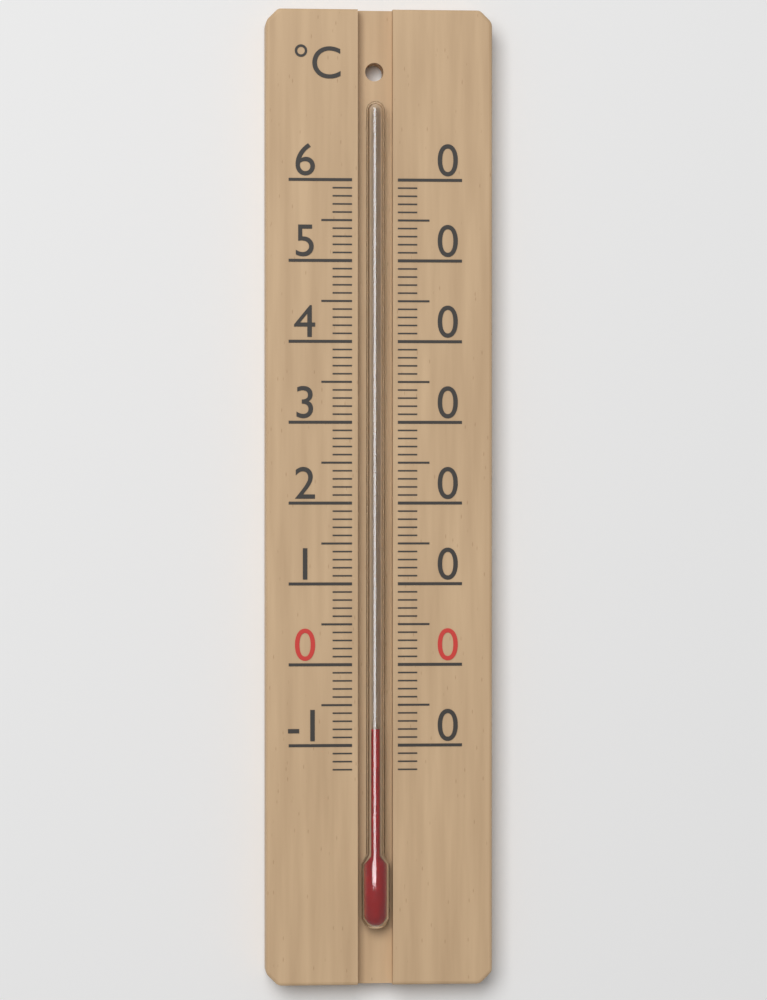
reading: -8 °C
